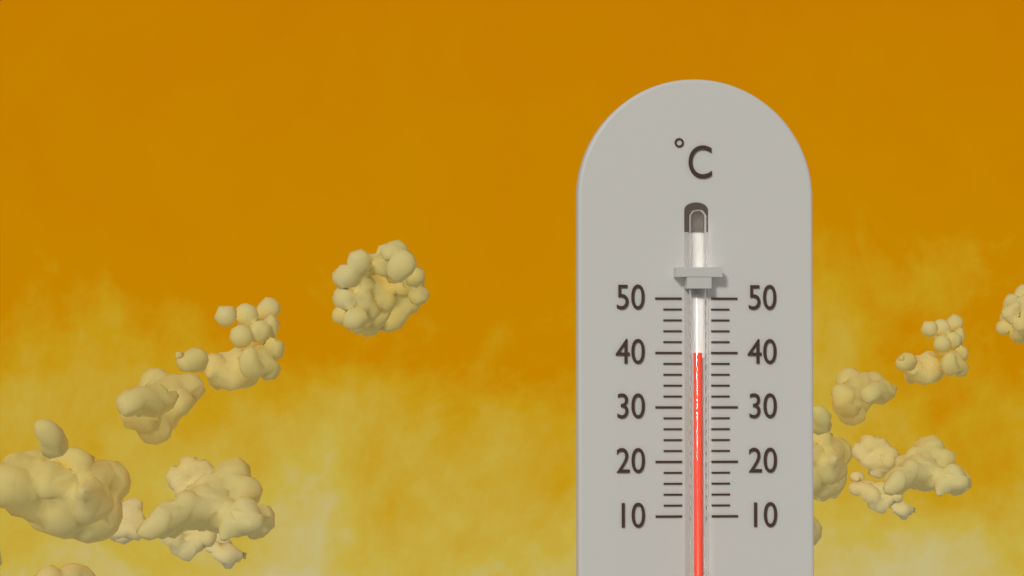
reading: 40 °C
